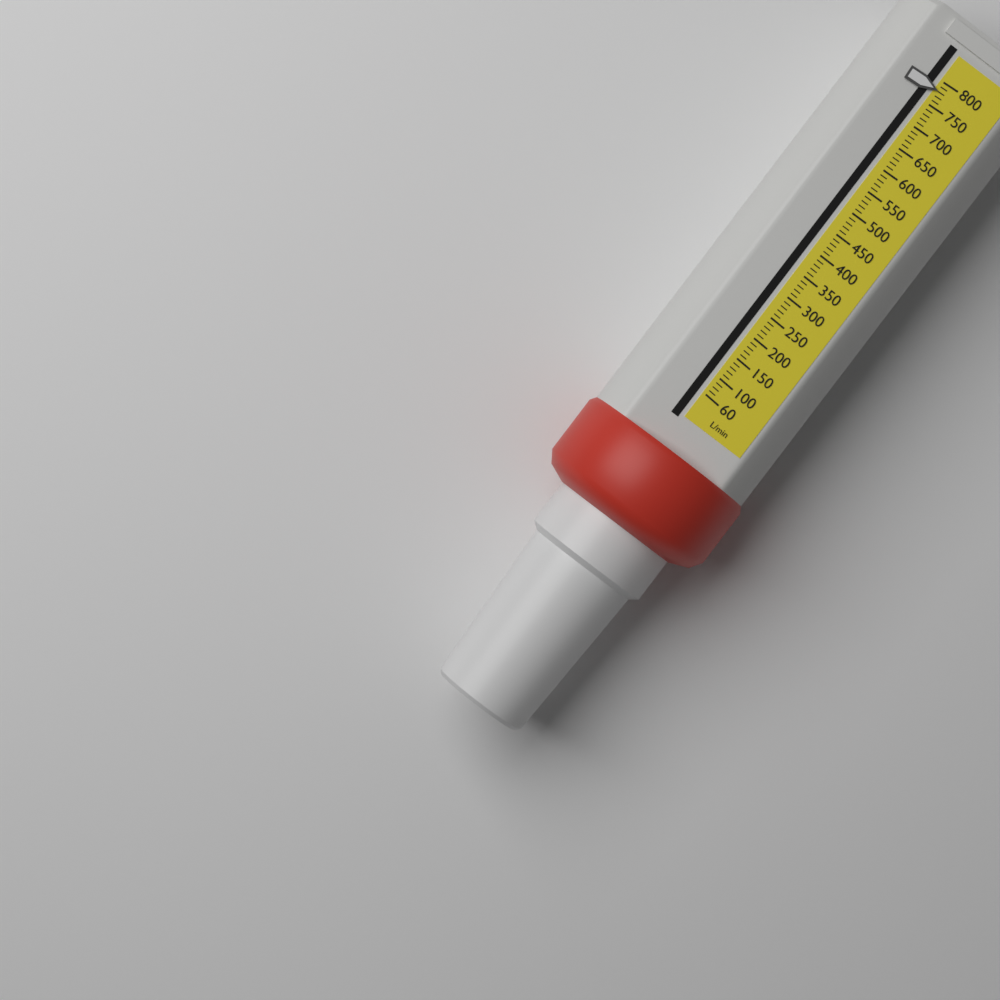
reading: 780 L/min
